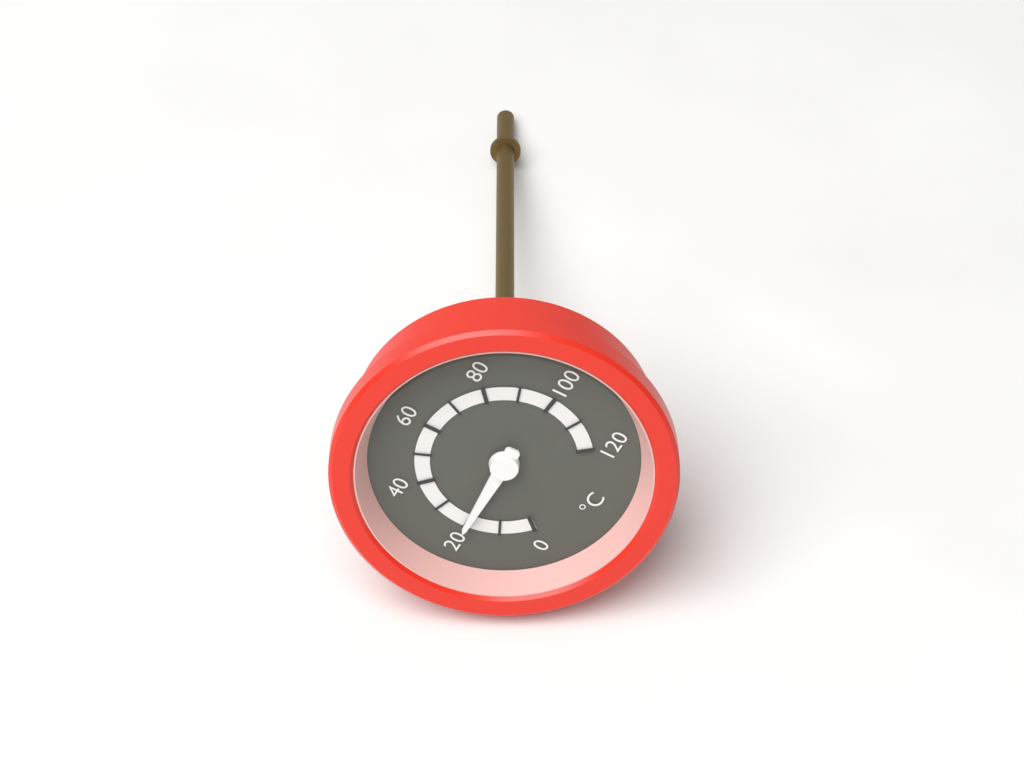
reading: 20 °C
